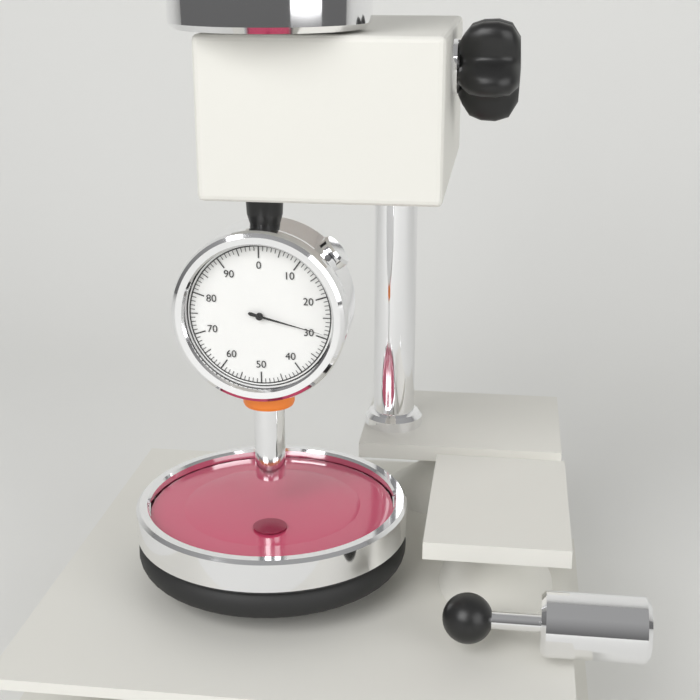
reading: 29 (no unit)
